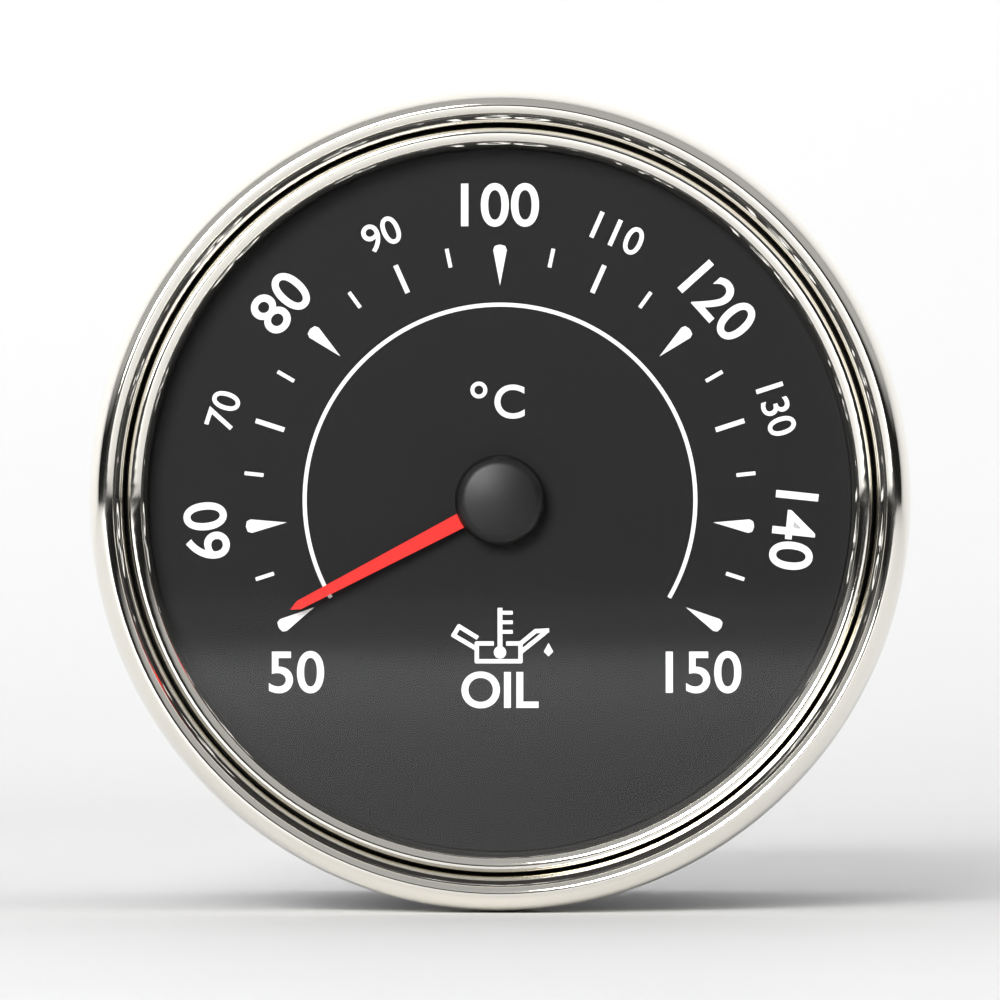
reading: 51 °C
